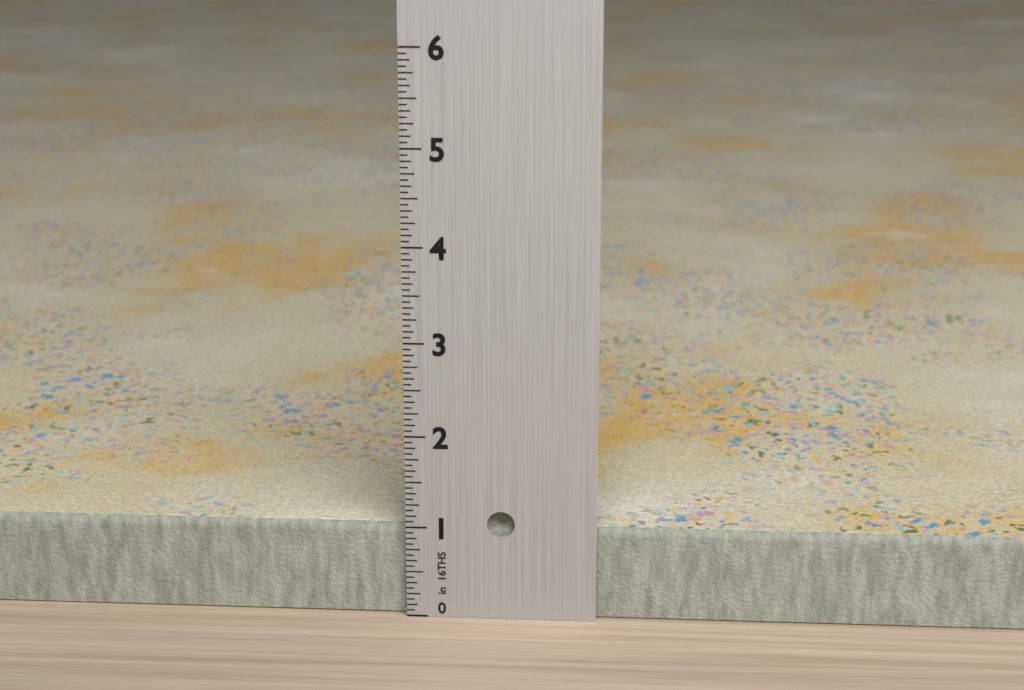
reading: 1.0000 in
